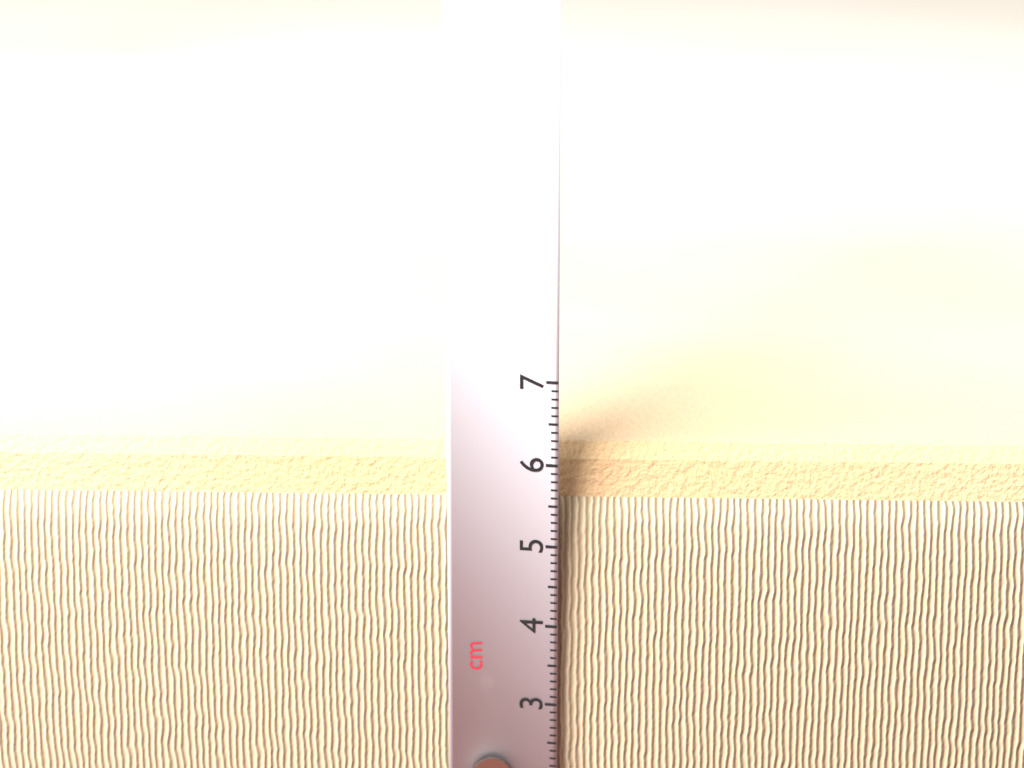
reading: 6.1 cm
